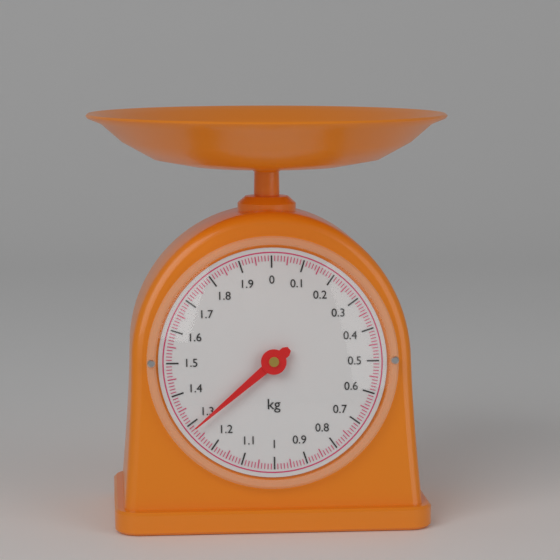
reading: 1.28 kg
